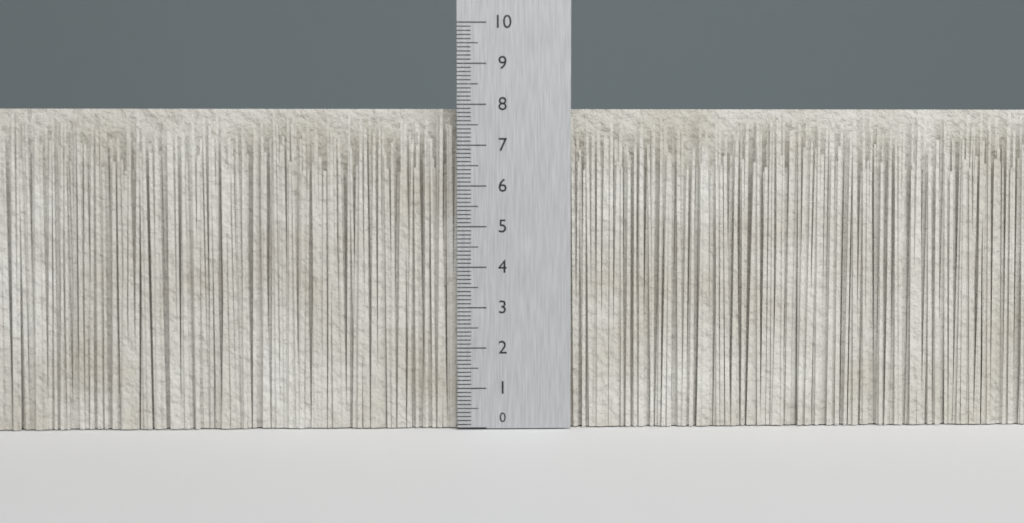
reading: 7.9 (no unit)
